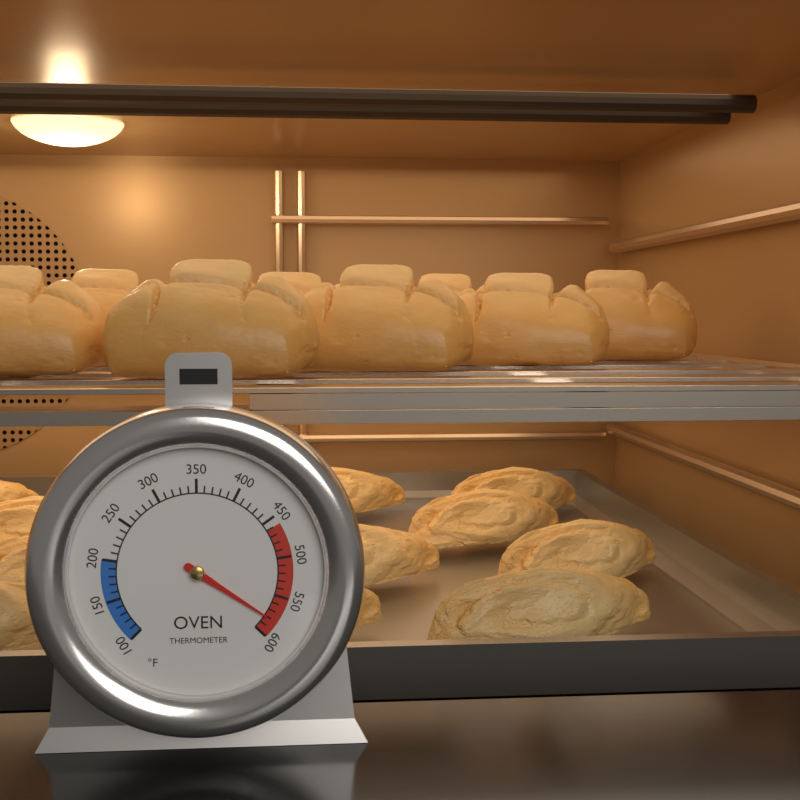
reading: 580 °F
